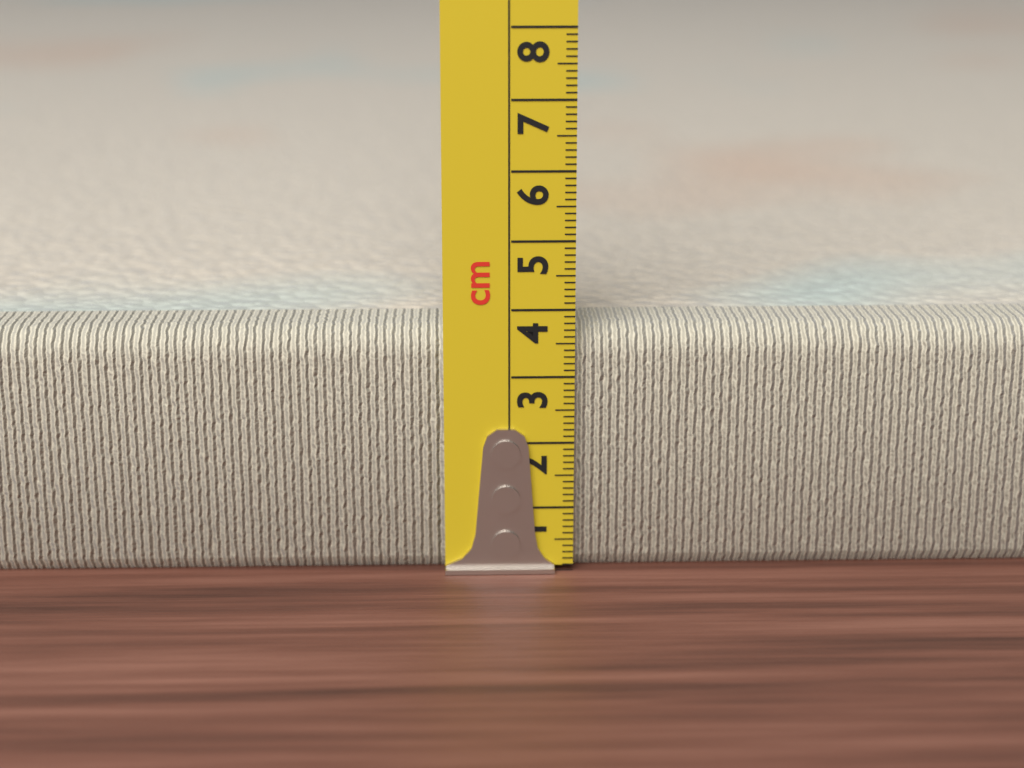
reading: 3.7 cm
